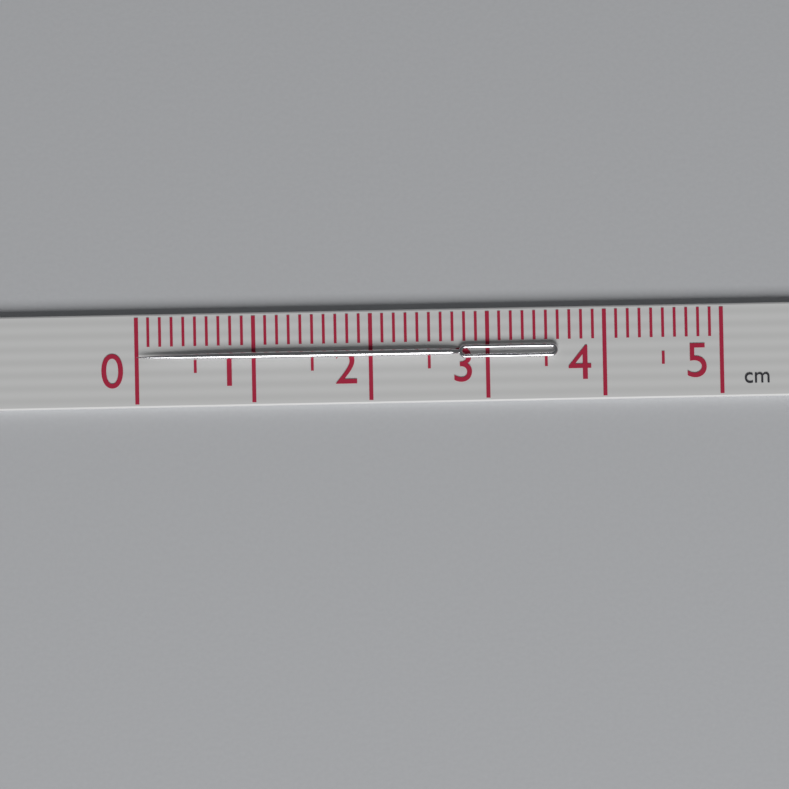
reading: 3.6 cm
